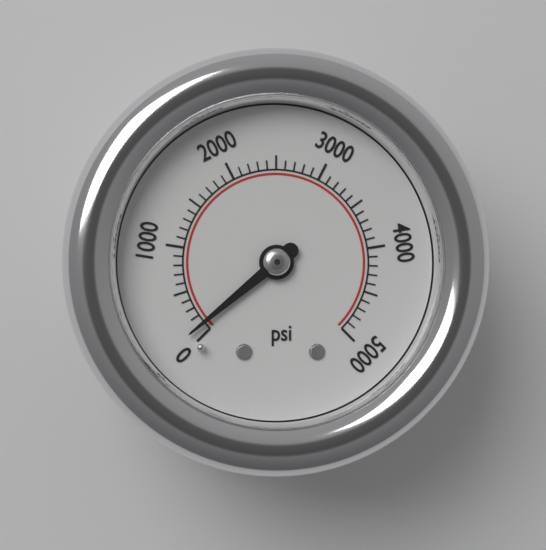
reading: 100 psi
